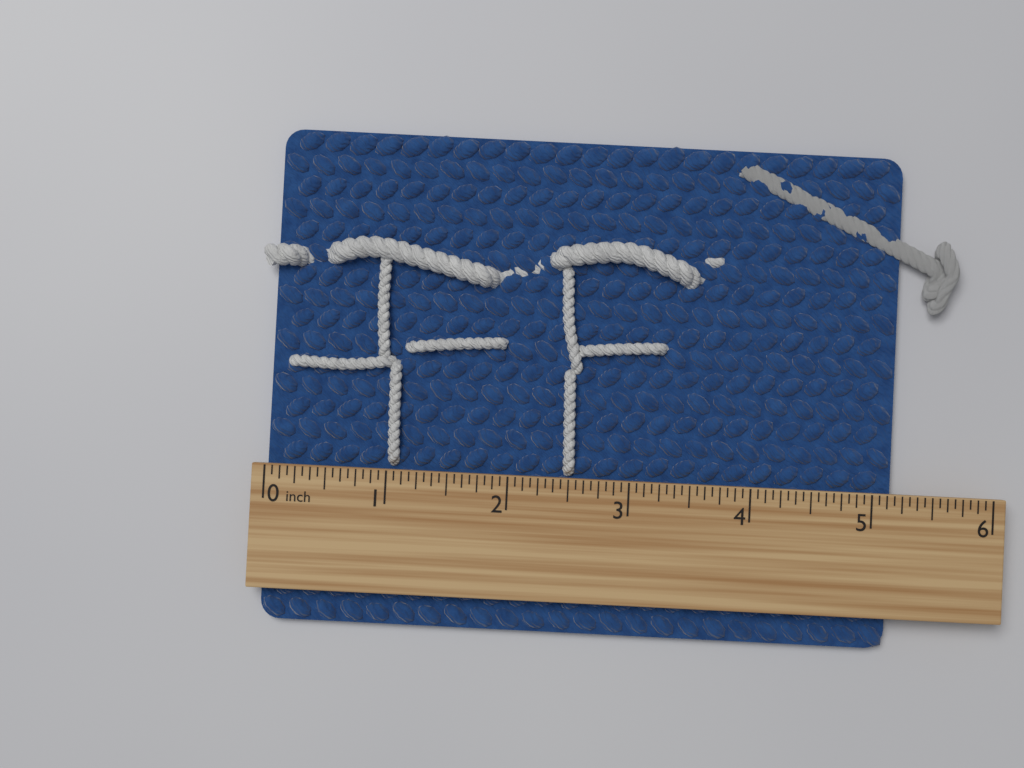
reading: 5.1875 inch
